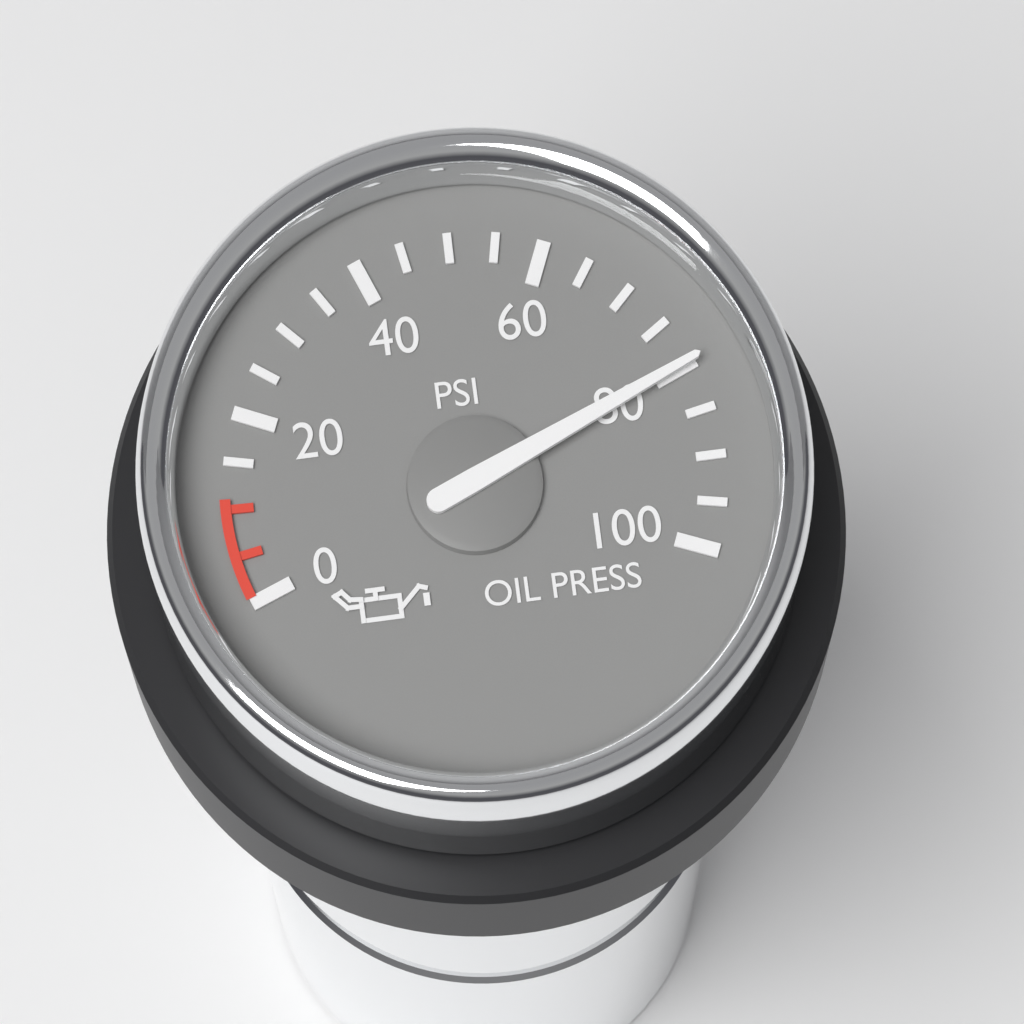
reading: 80 psi
